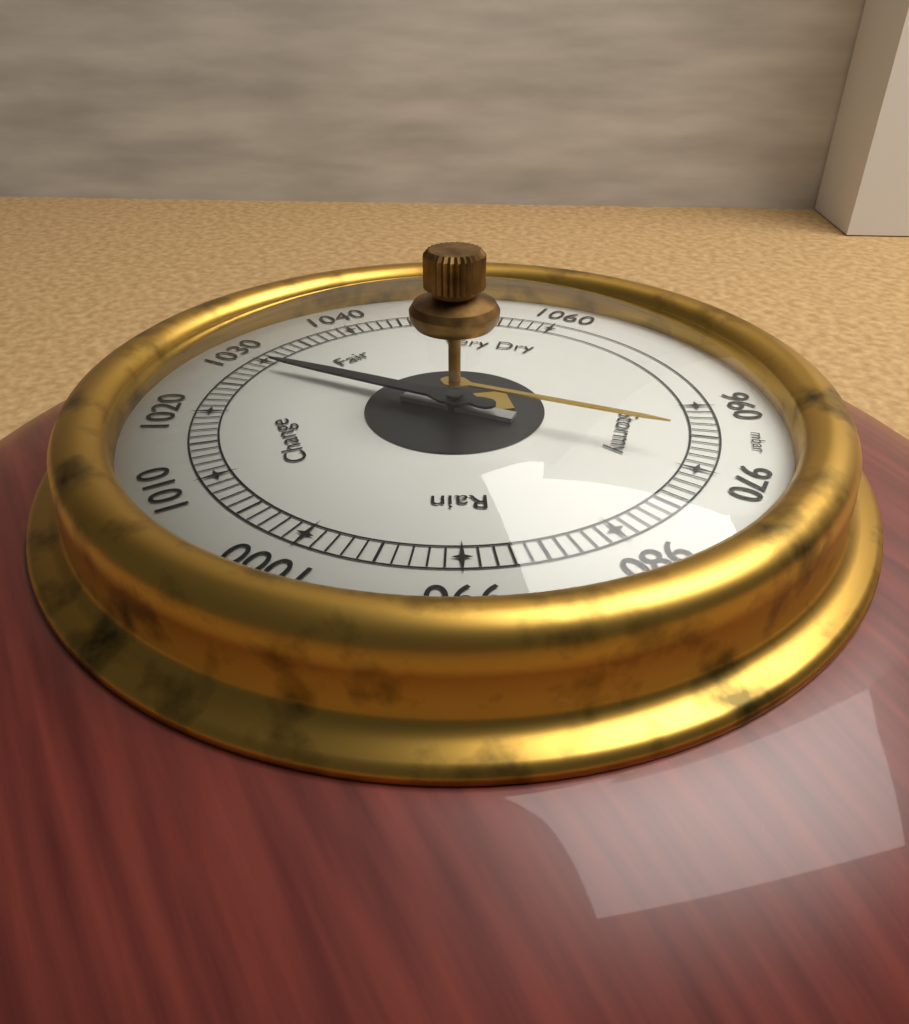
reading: 1029 mbar
